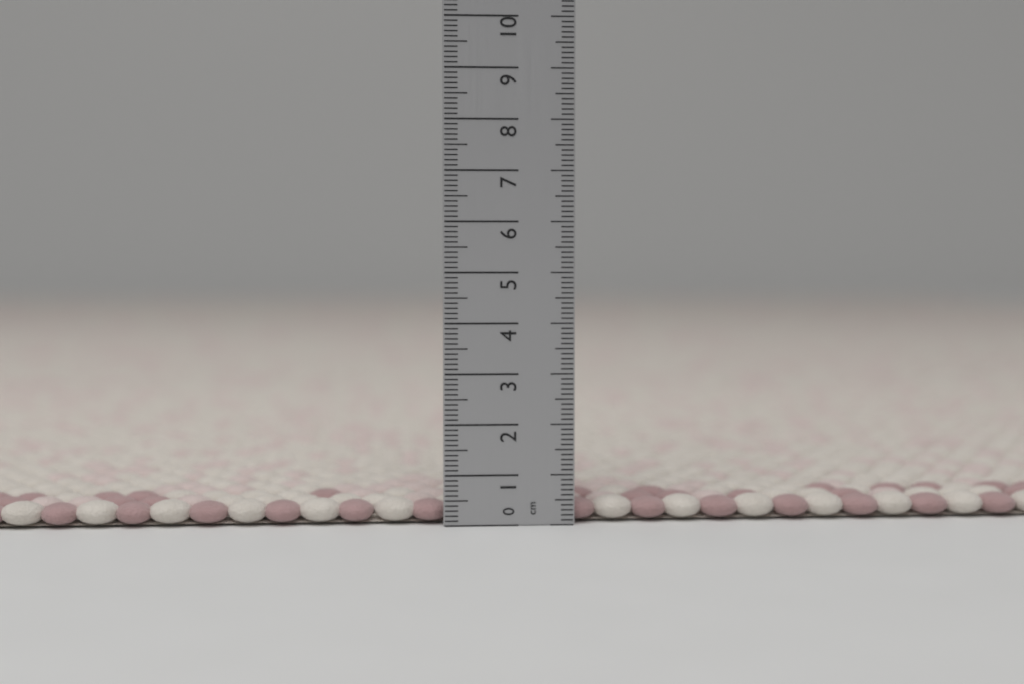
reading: 0.5 cm
